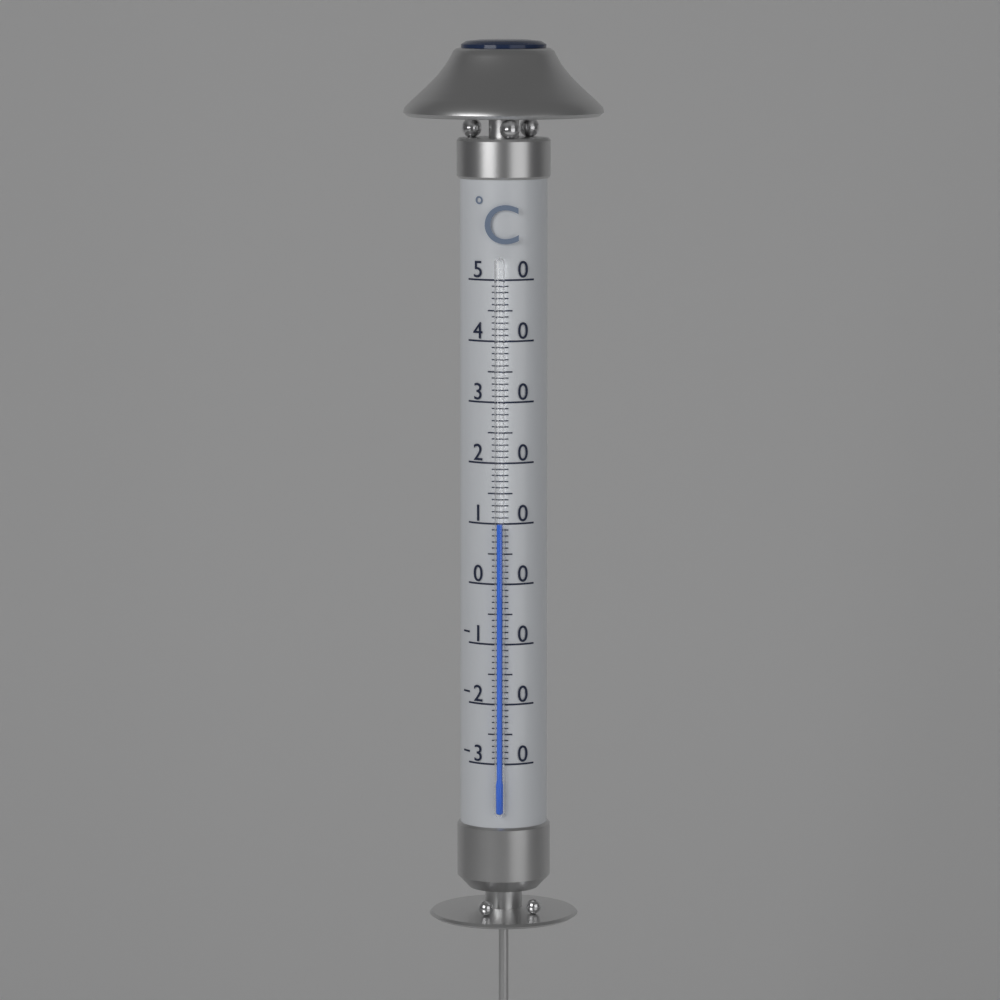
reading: 10 °C
